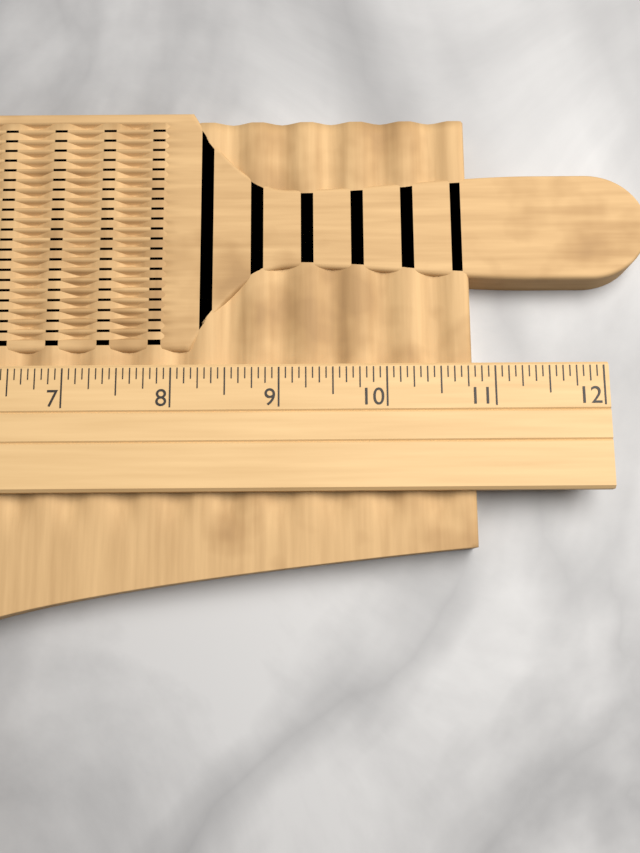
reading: 10.8125 (no unit)
